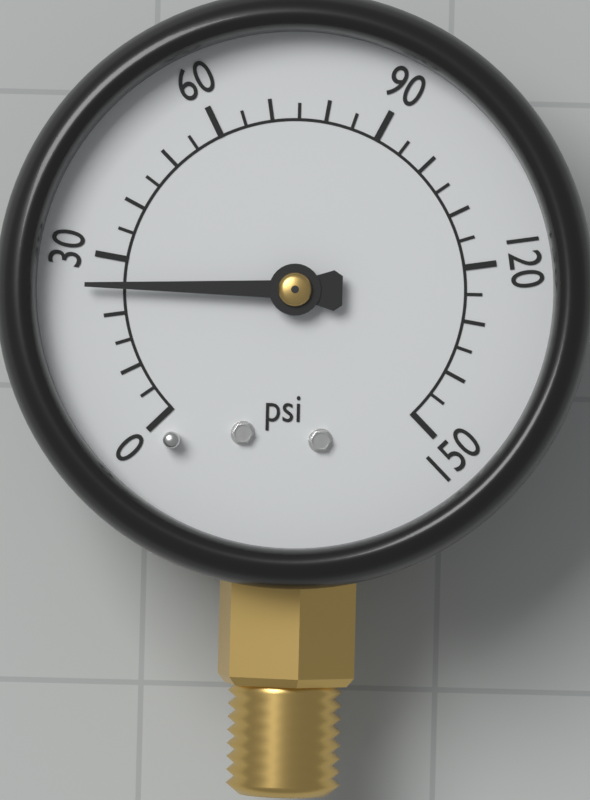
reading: 25 psi
